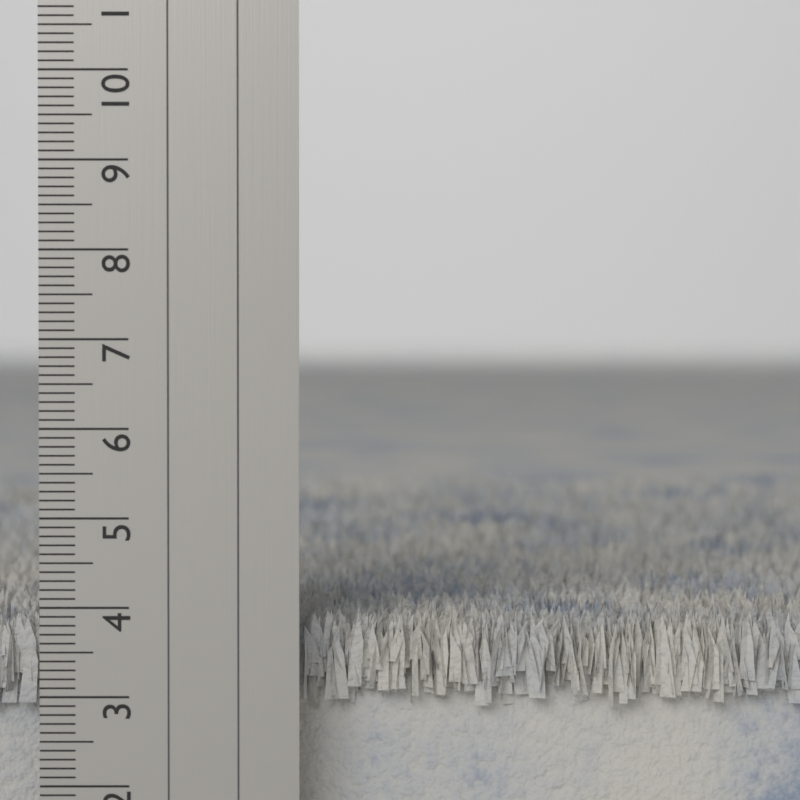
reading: 3.9 cm
